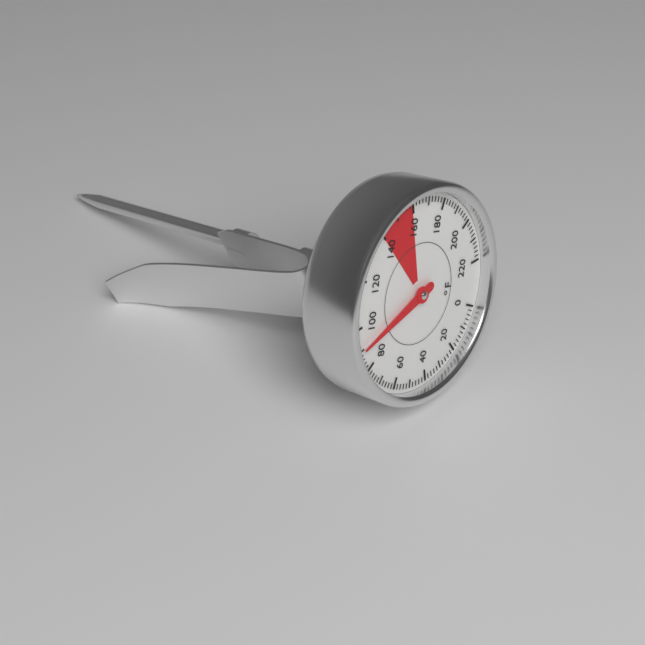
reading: 90 °F
